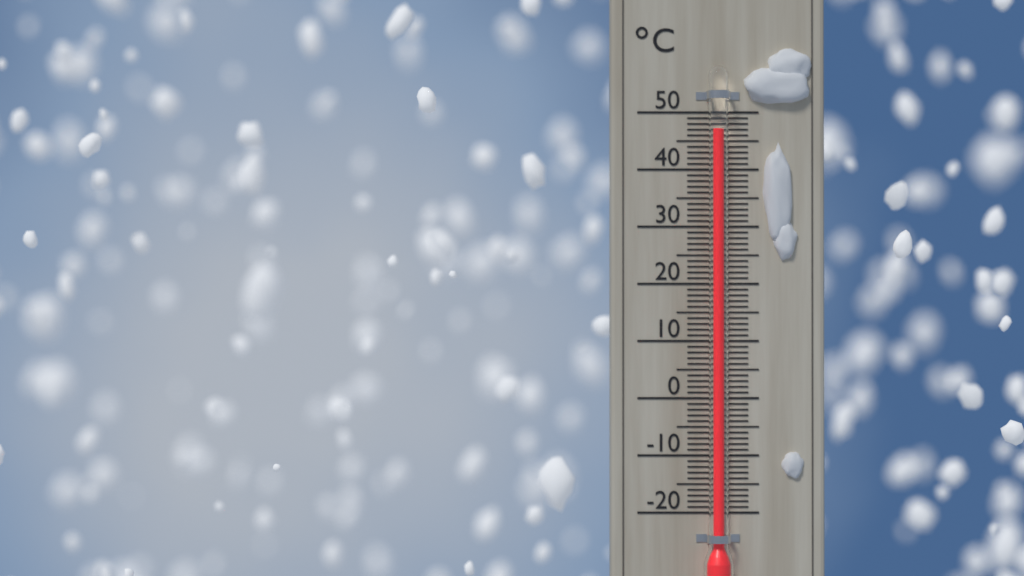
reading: 47 °C
